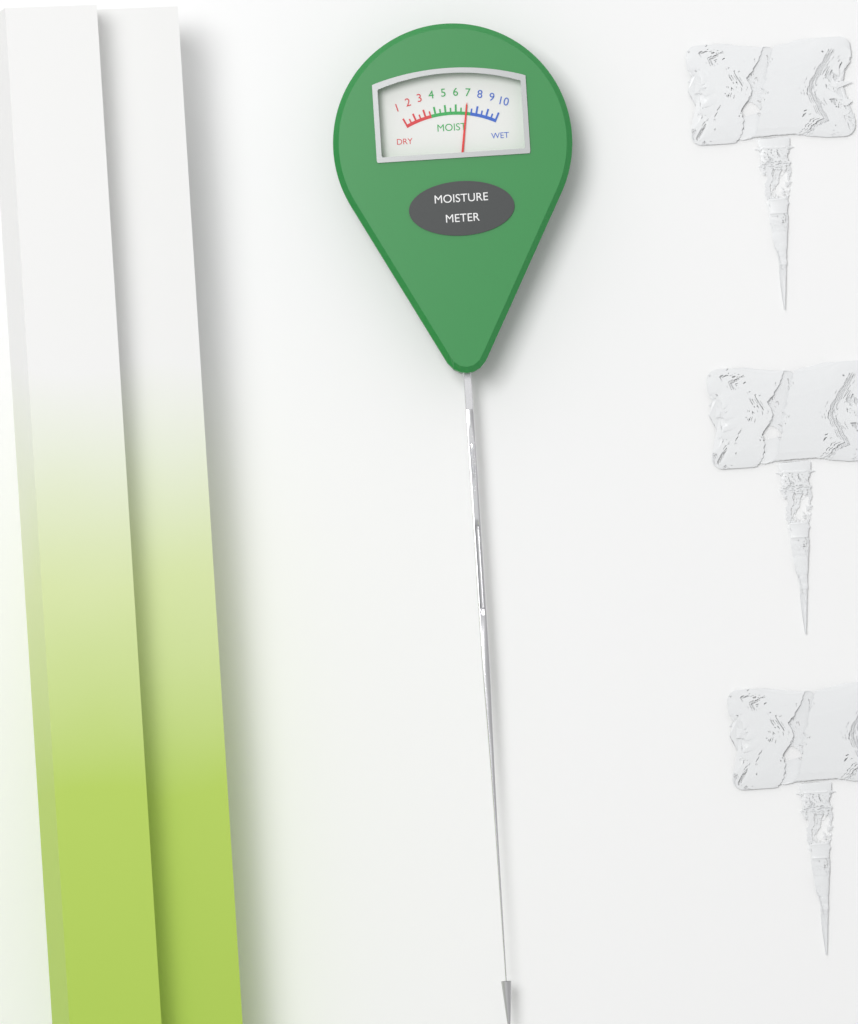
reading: 7.0 (no unit)
